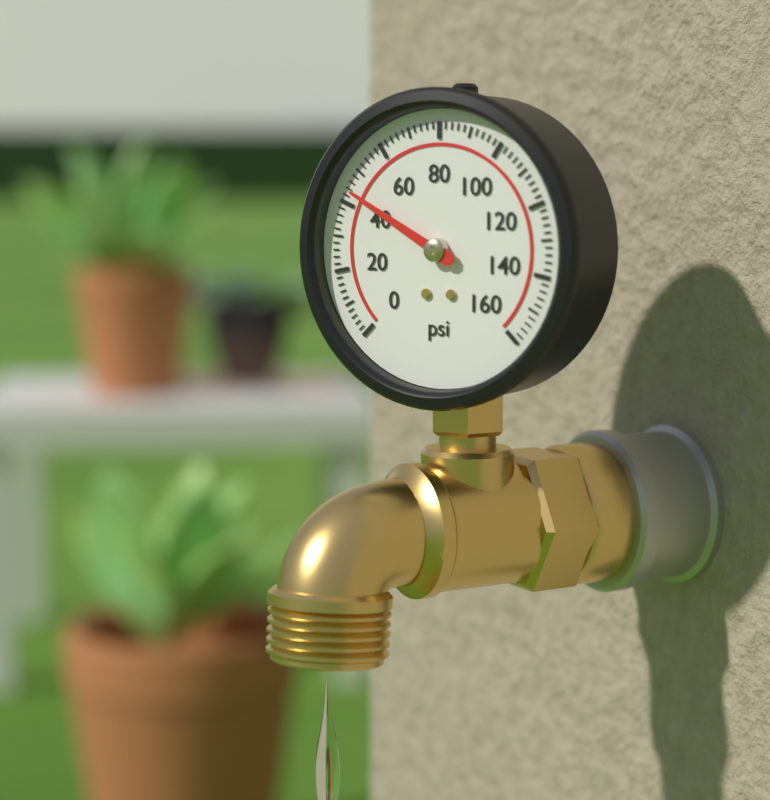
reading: 44 psi
